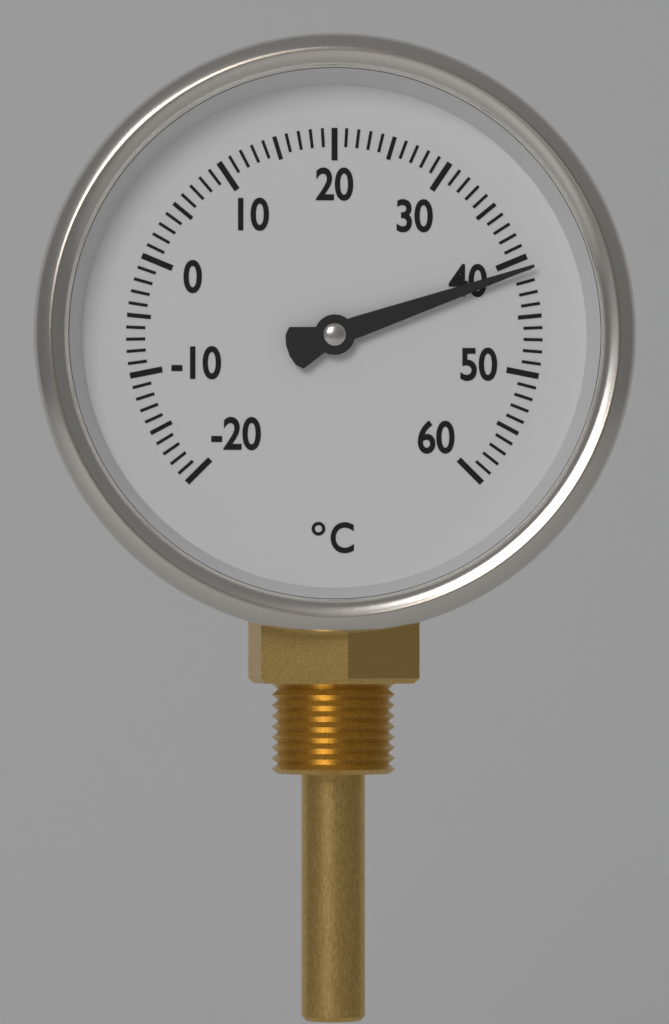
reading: 41 °C
